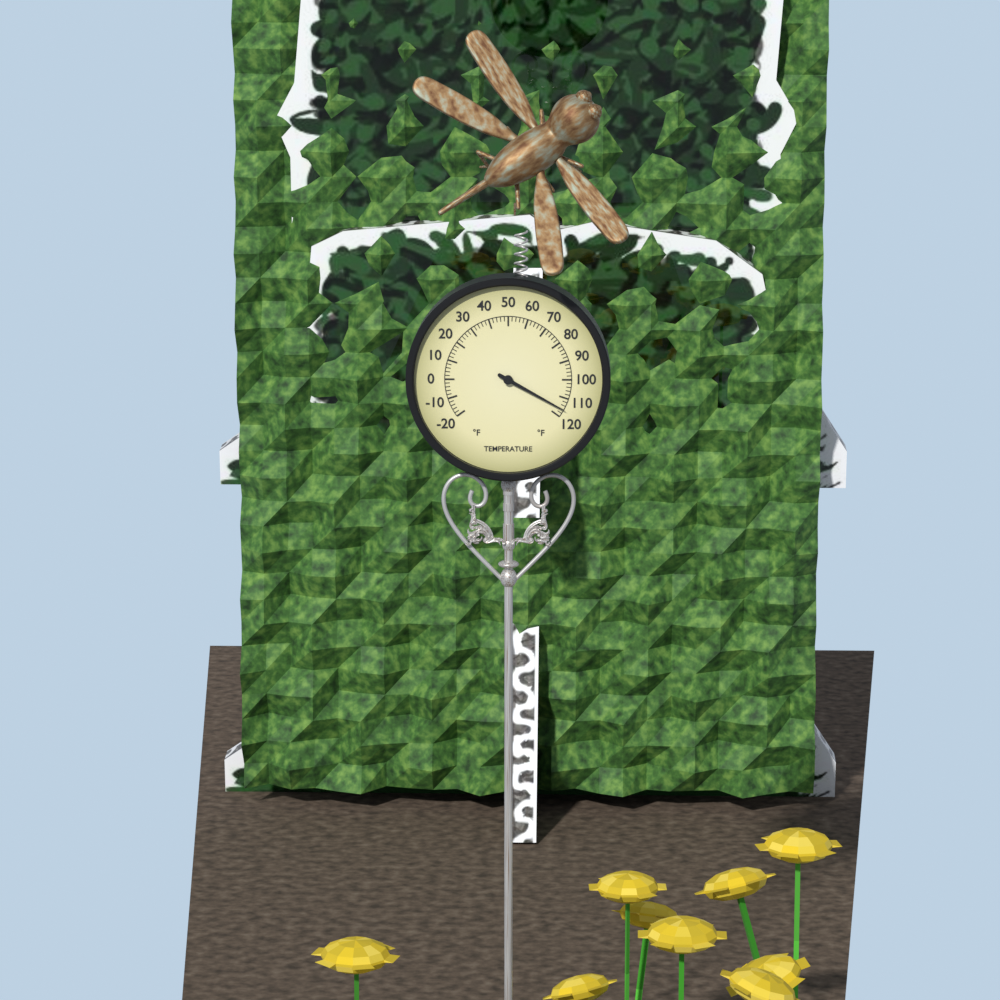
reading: 116 °F
